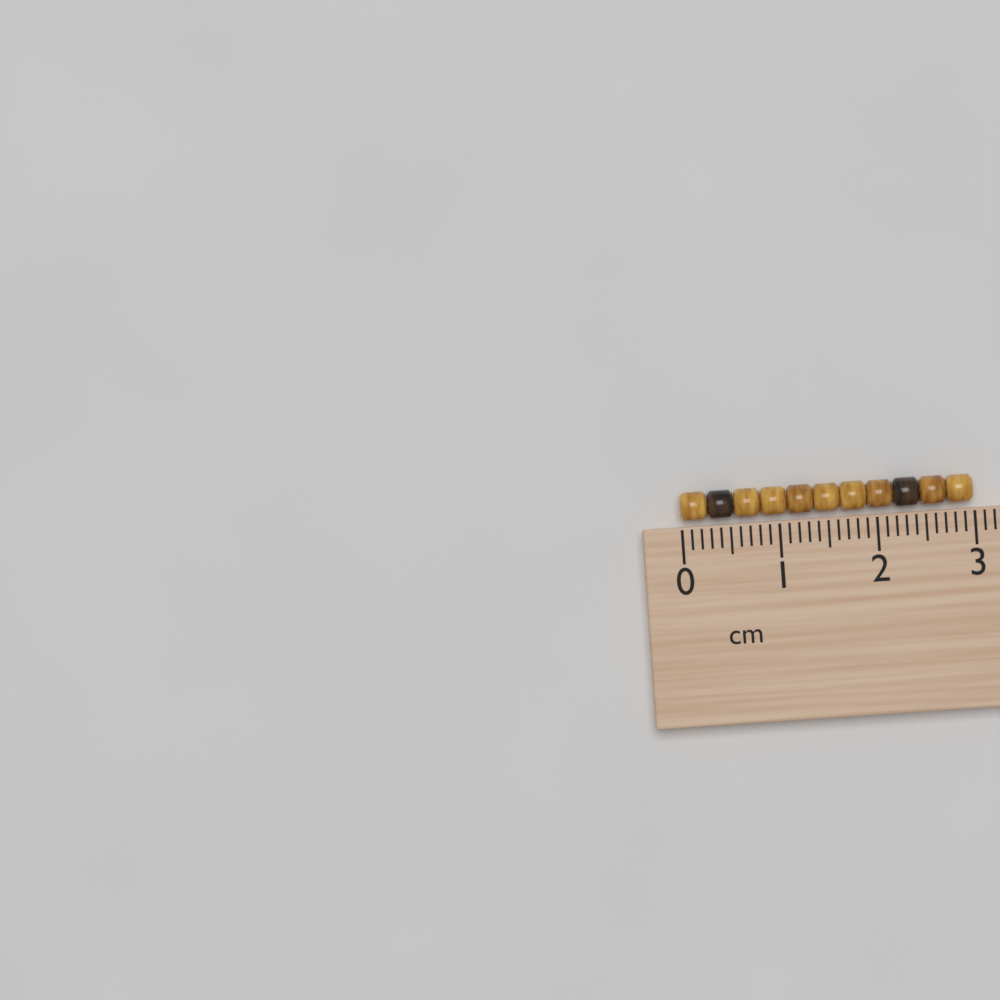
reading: 3.0 cm
